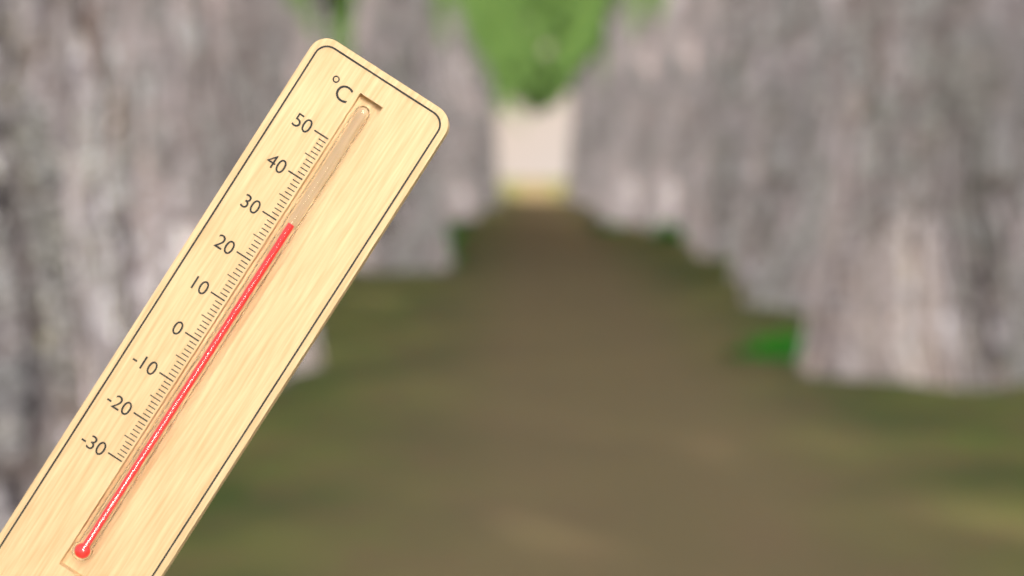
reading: 31 °C
